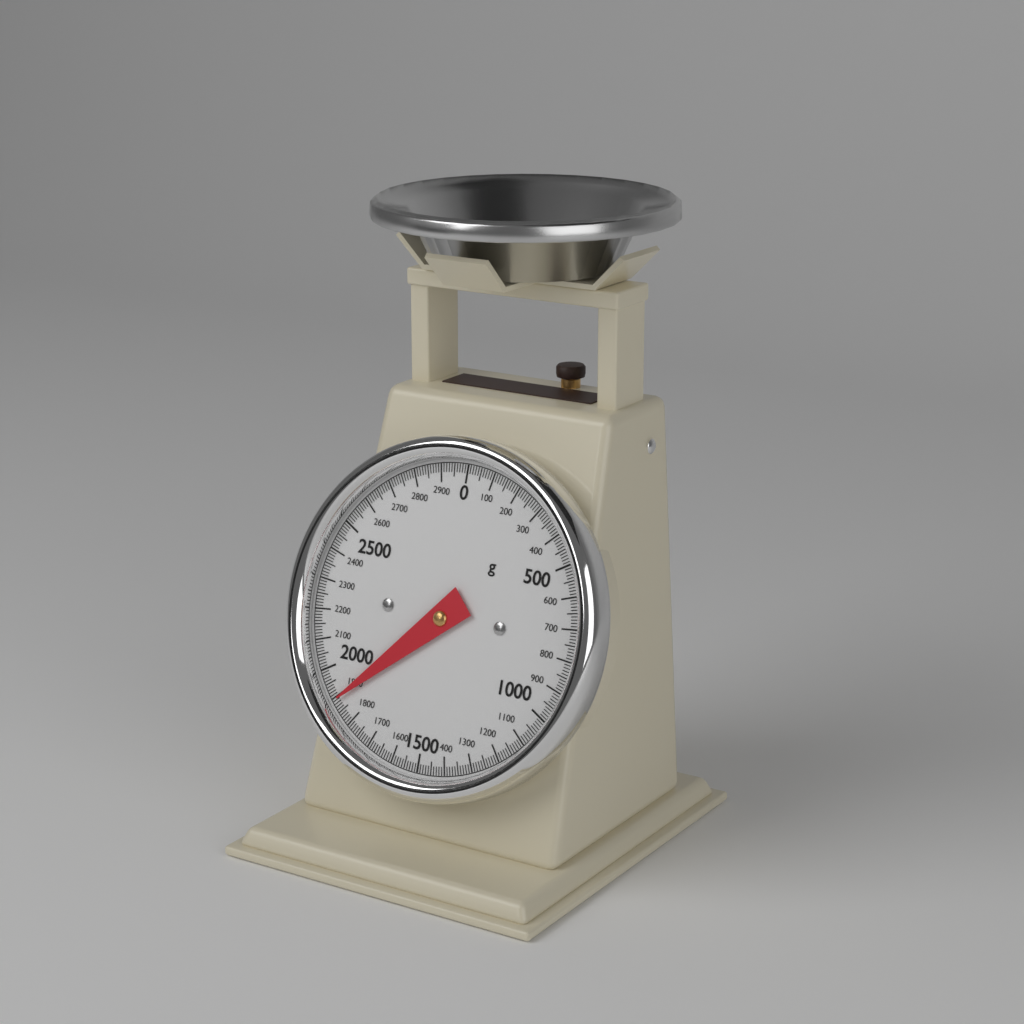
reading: 1890 g
